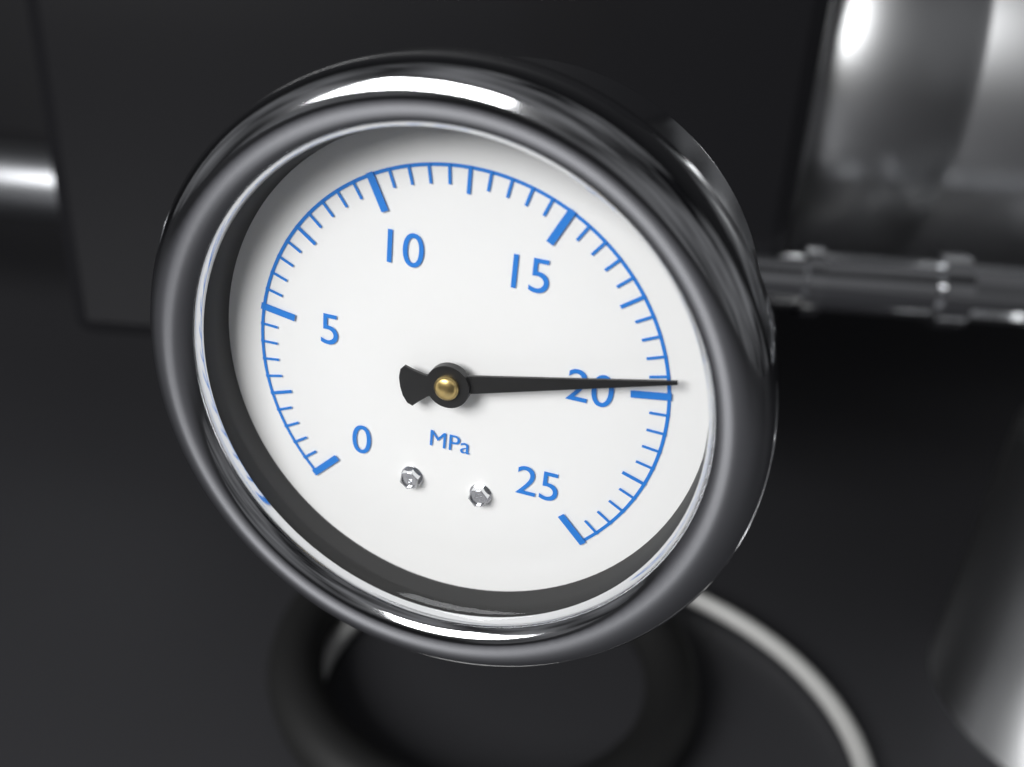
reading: 19.5 MPa
